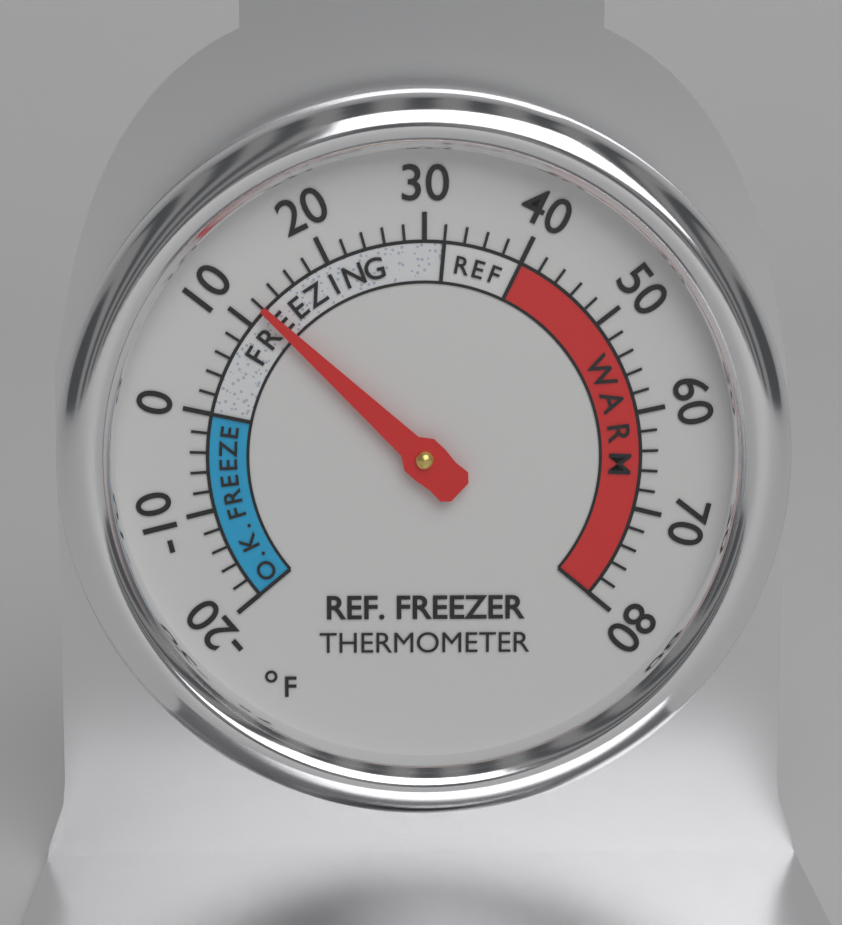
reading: 12 °F
